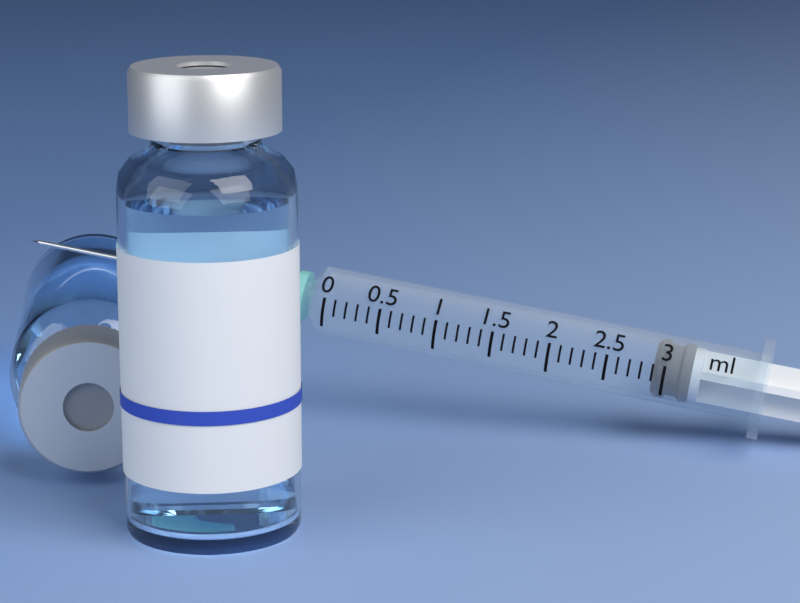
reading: 2.9 ml
